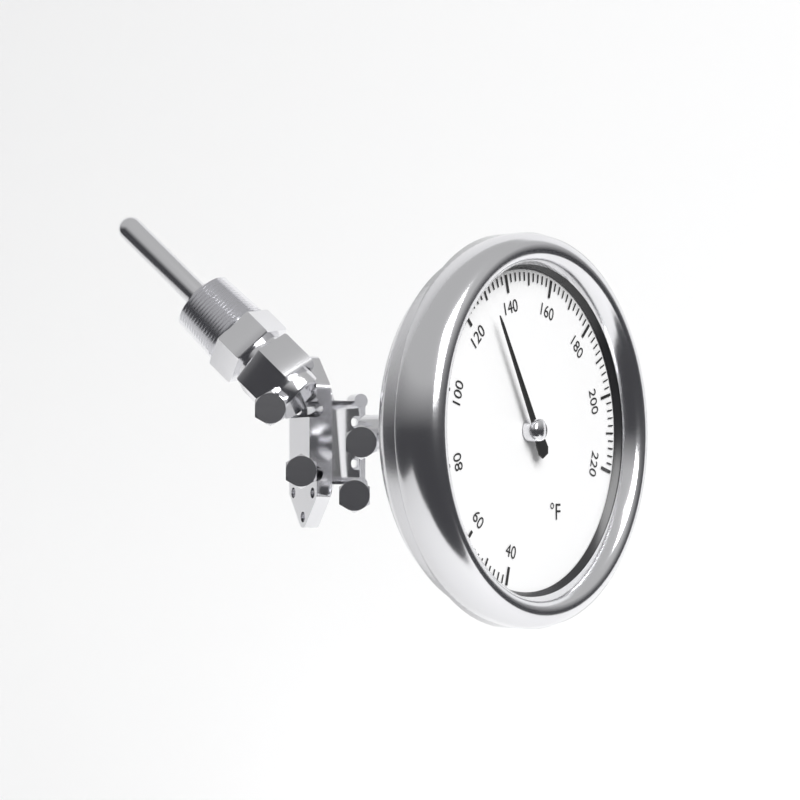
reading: 130 °F
